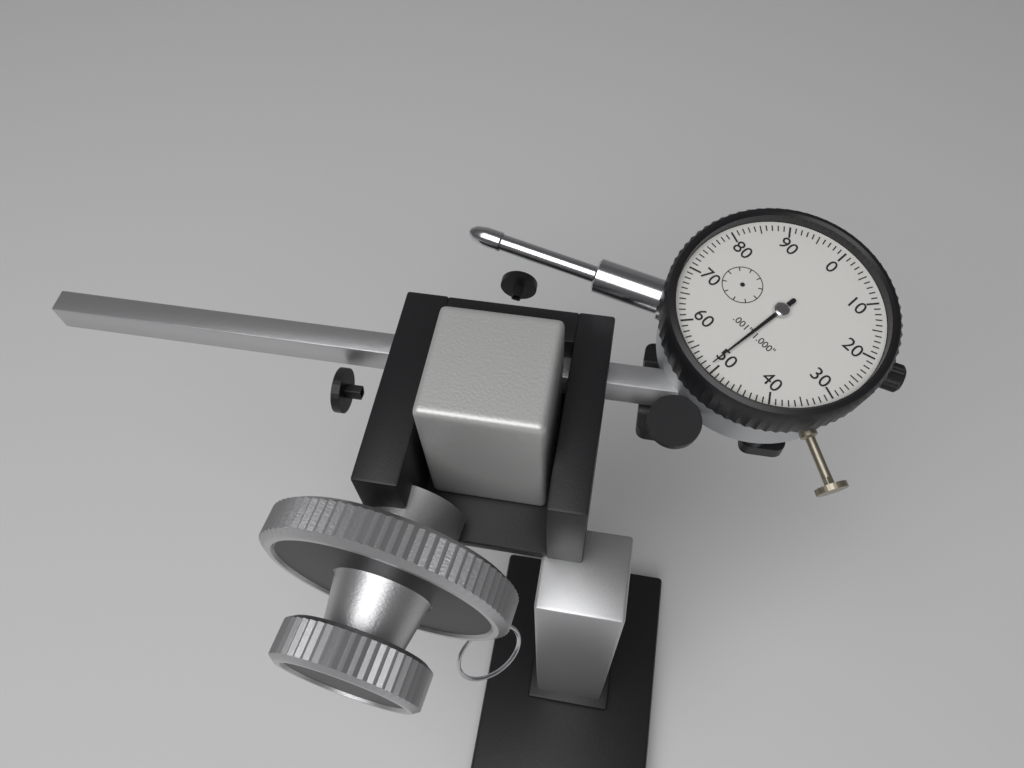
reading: 0.051 in
